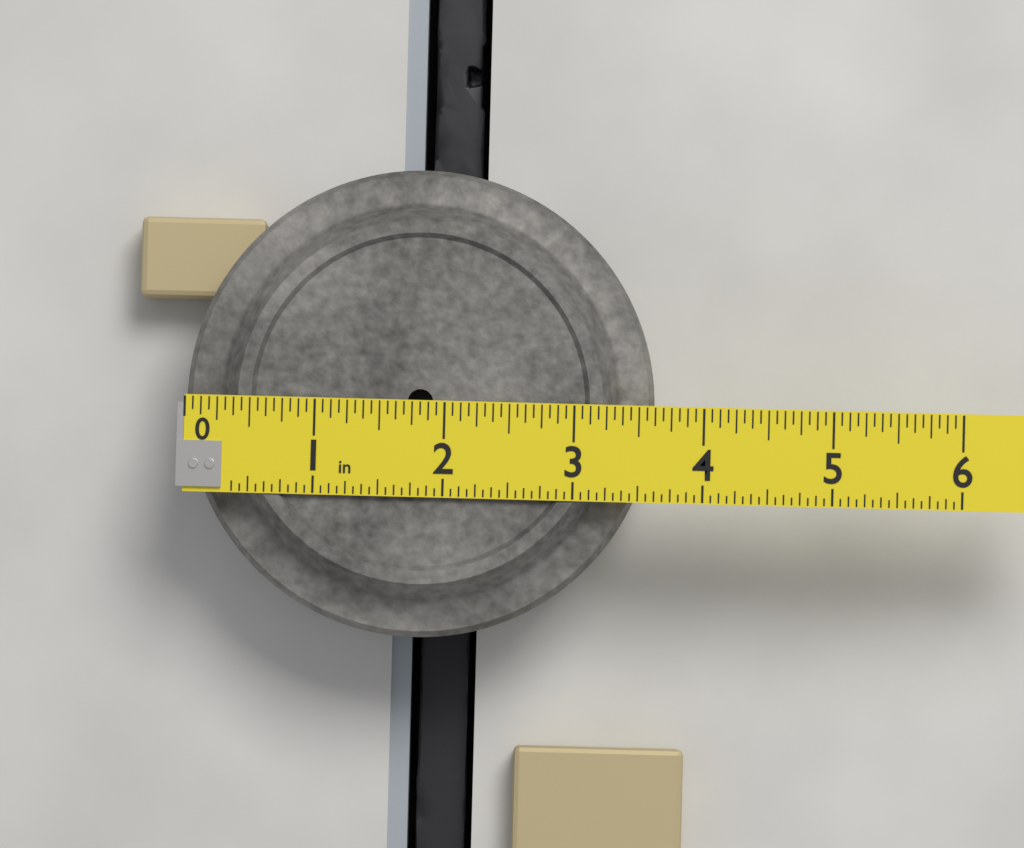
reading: 3.6250 in
